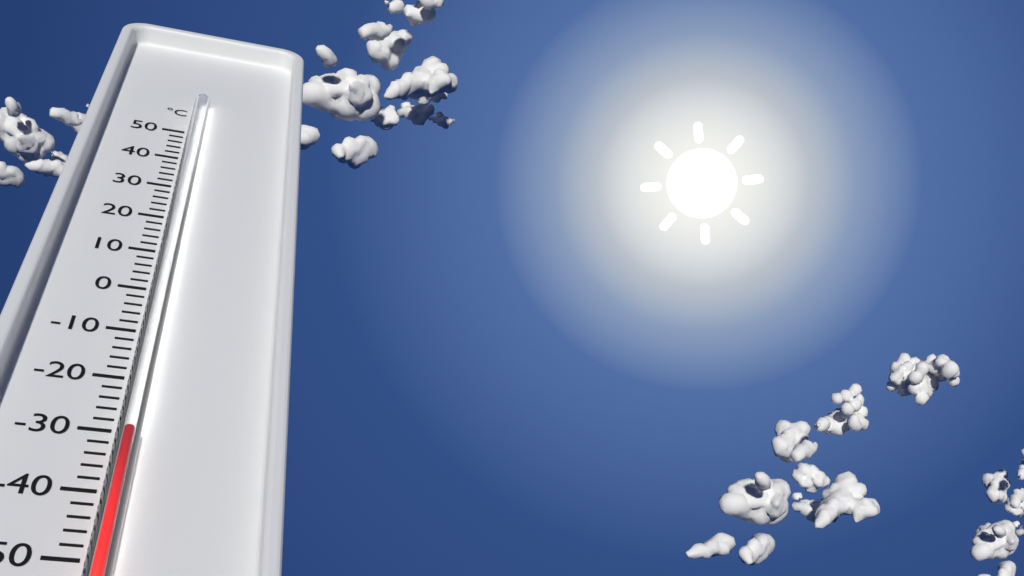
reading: -32 °C
